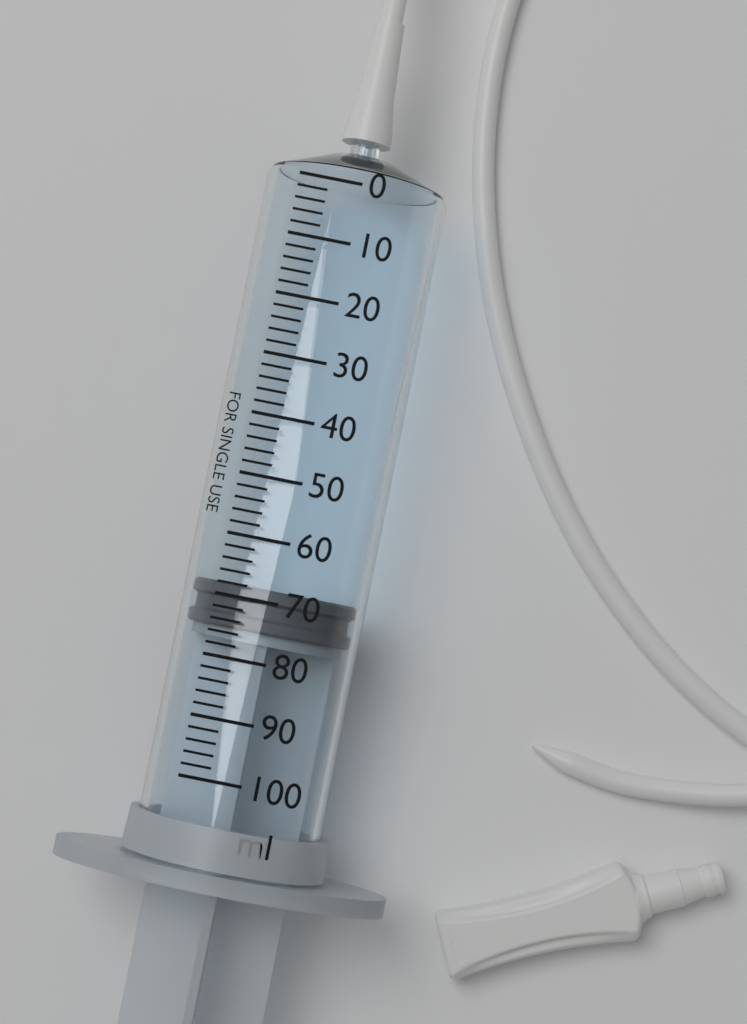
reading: 68 ml
